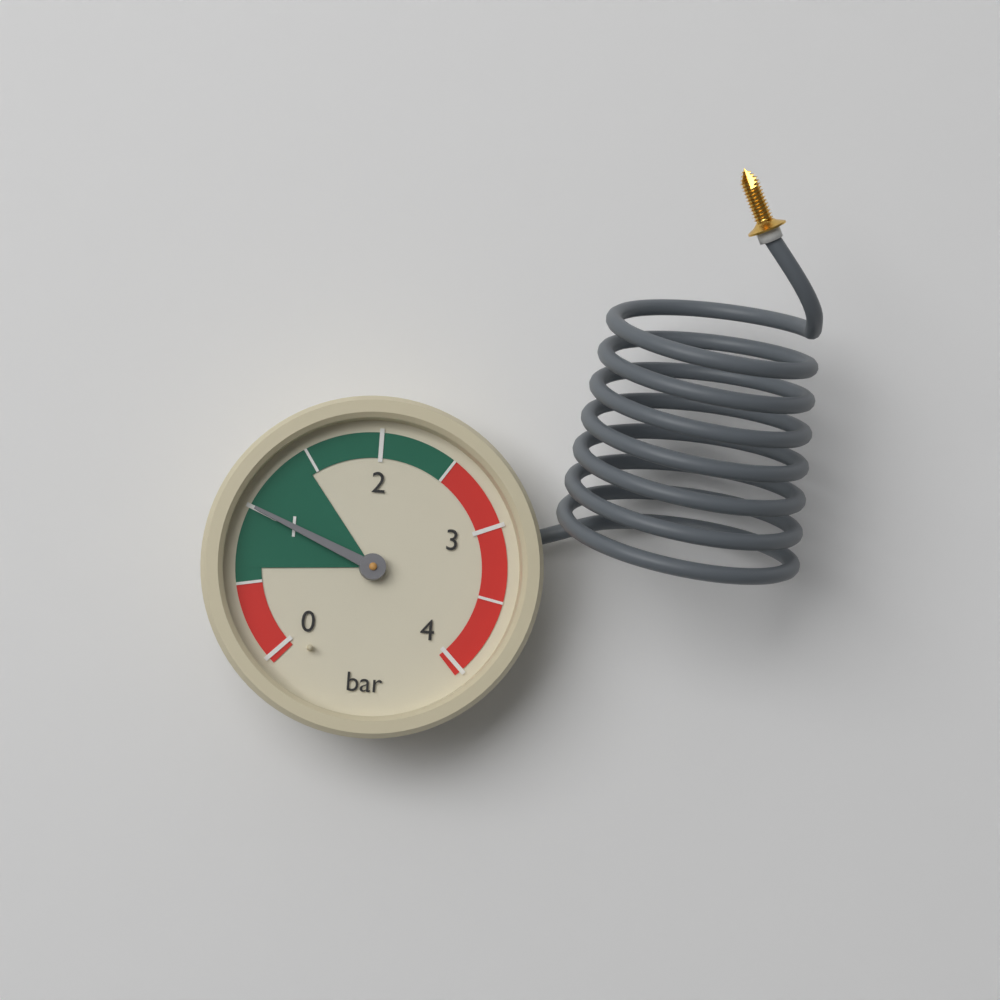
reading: 1.0 bar
